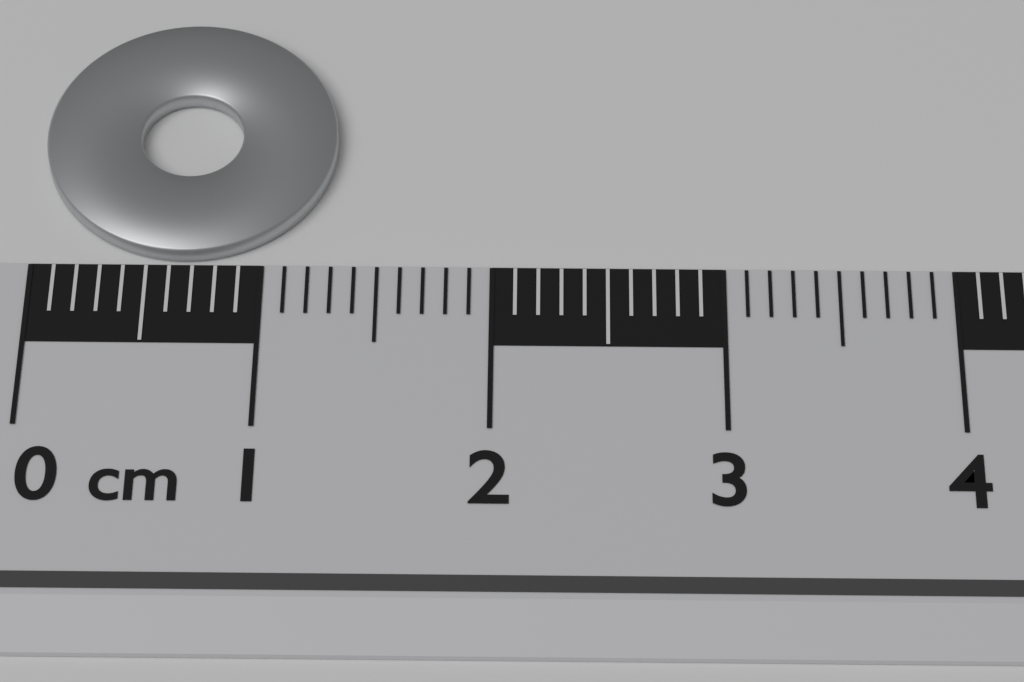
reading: 1.3 cm
